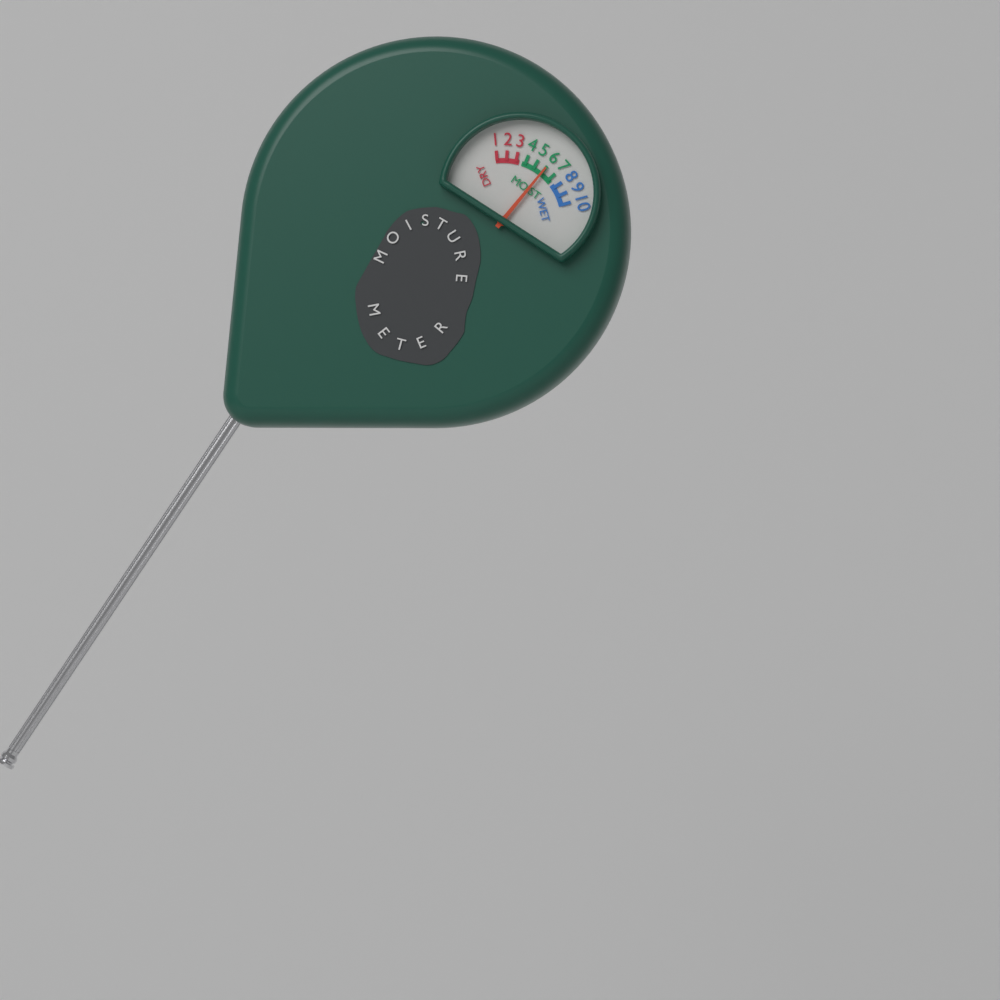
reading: 6 (no unit)
